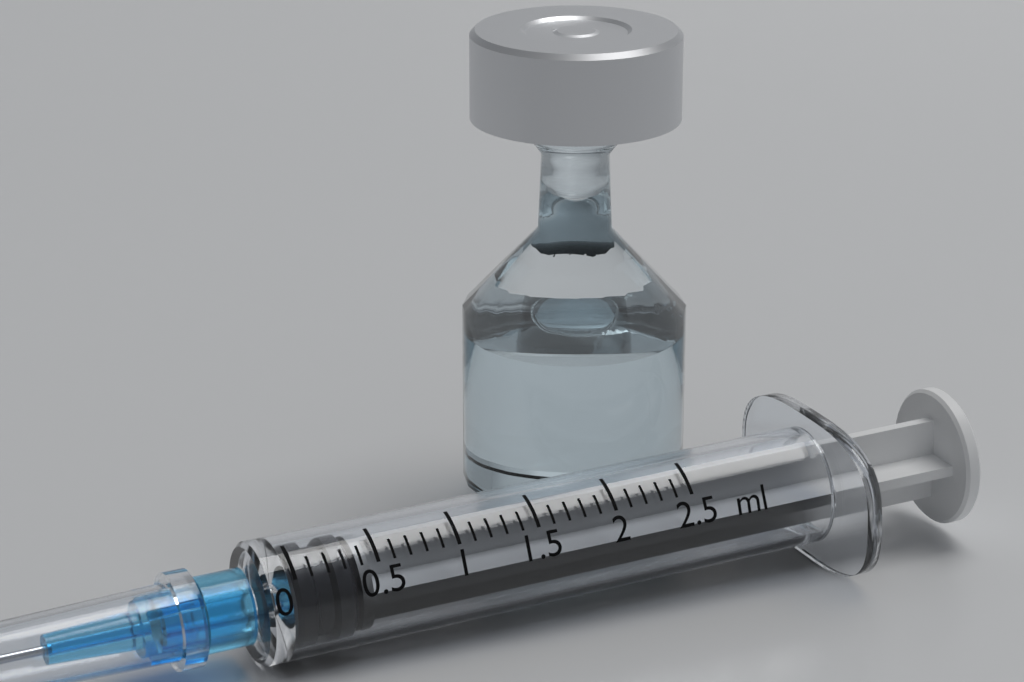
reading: 0.0 ml
